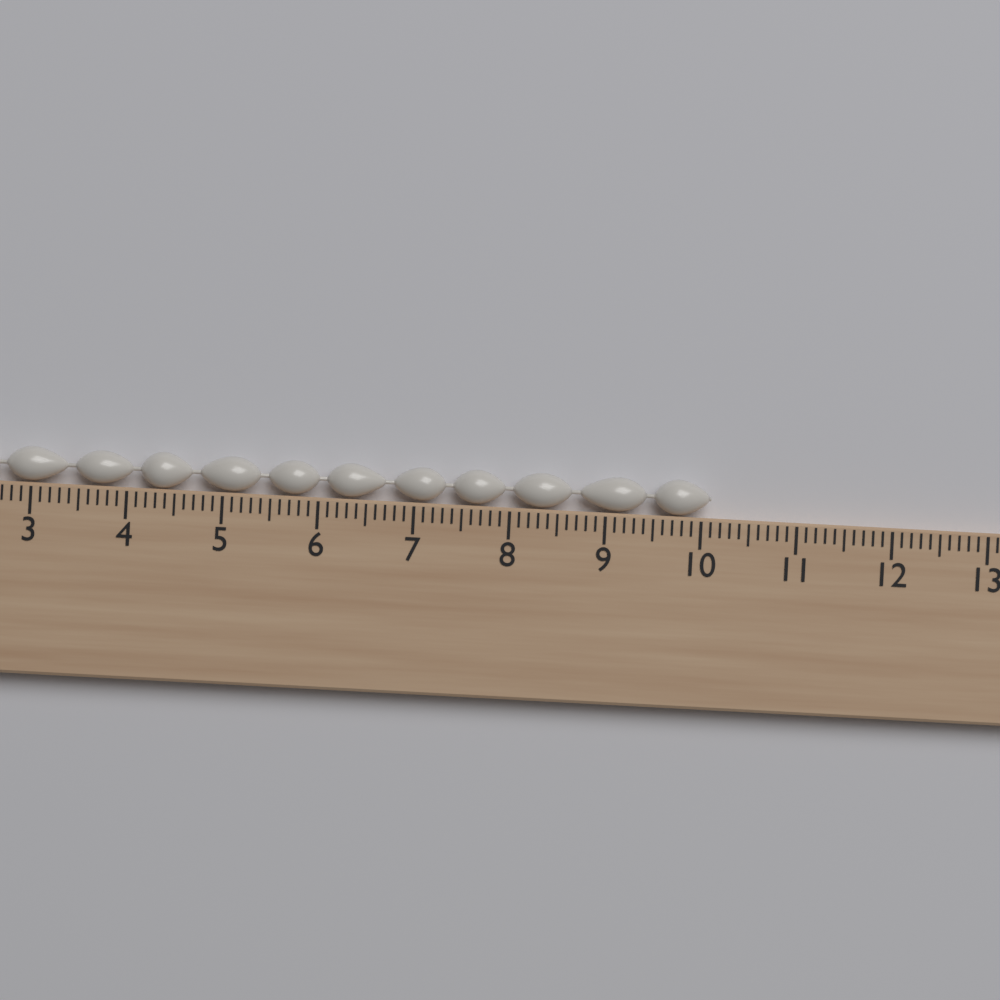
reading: 10.1 cm
